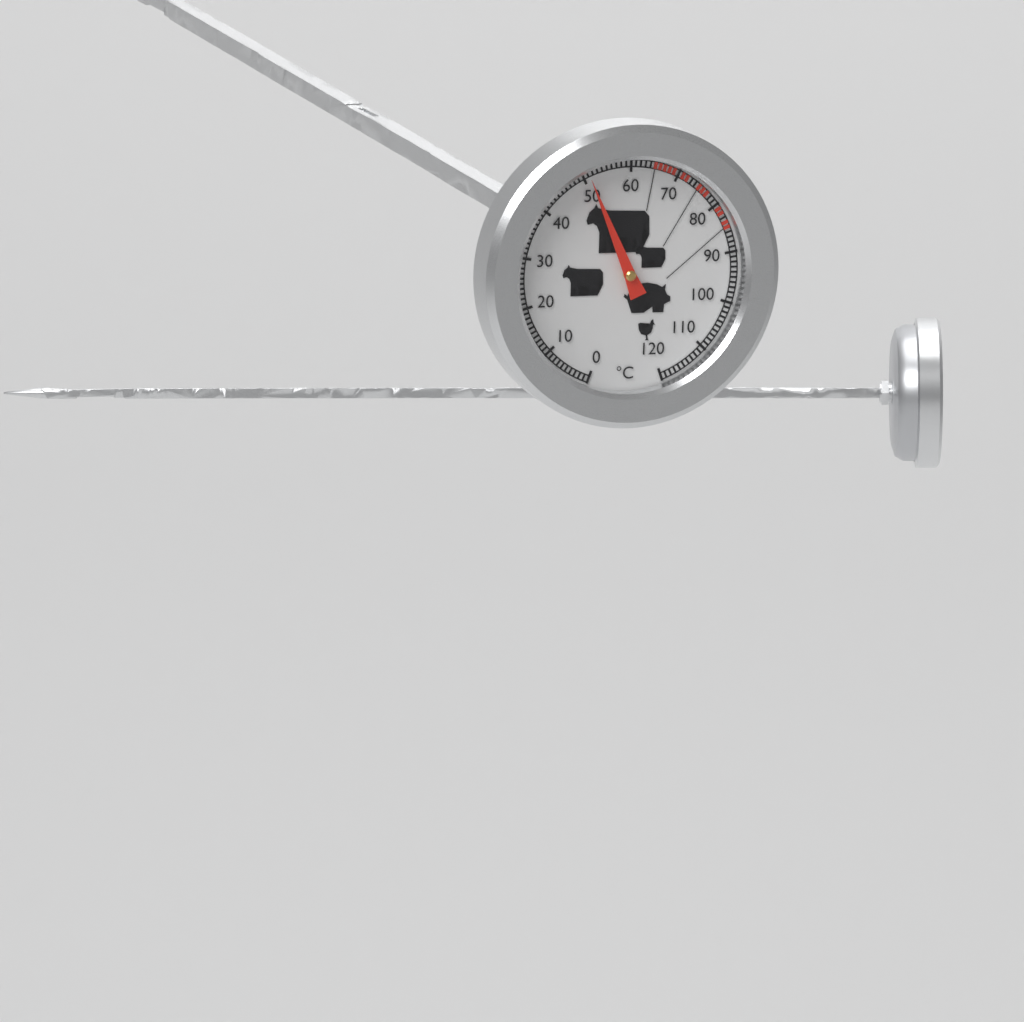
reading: 51 °C
